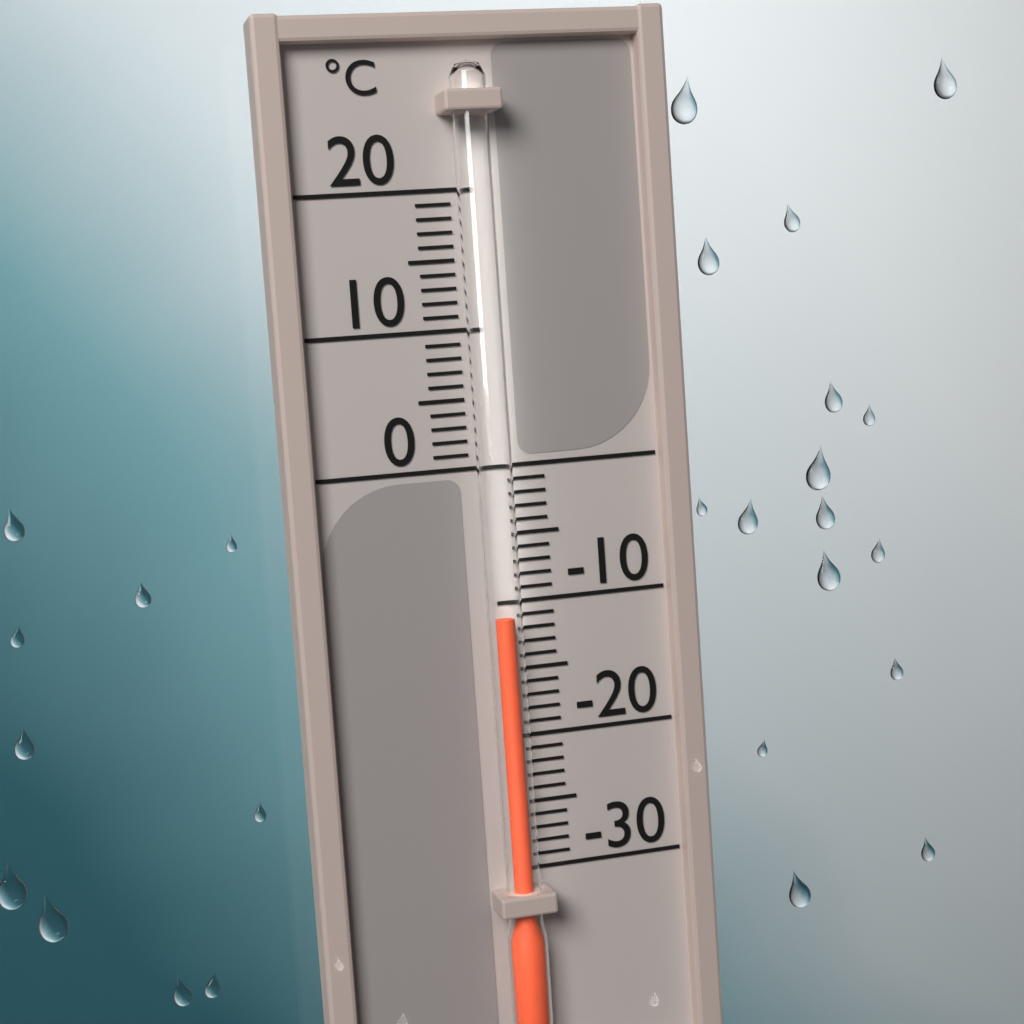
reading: -11 °C
